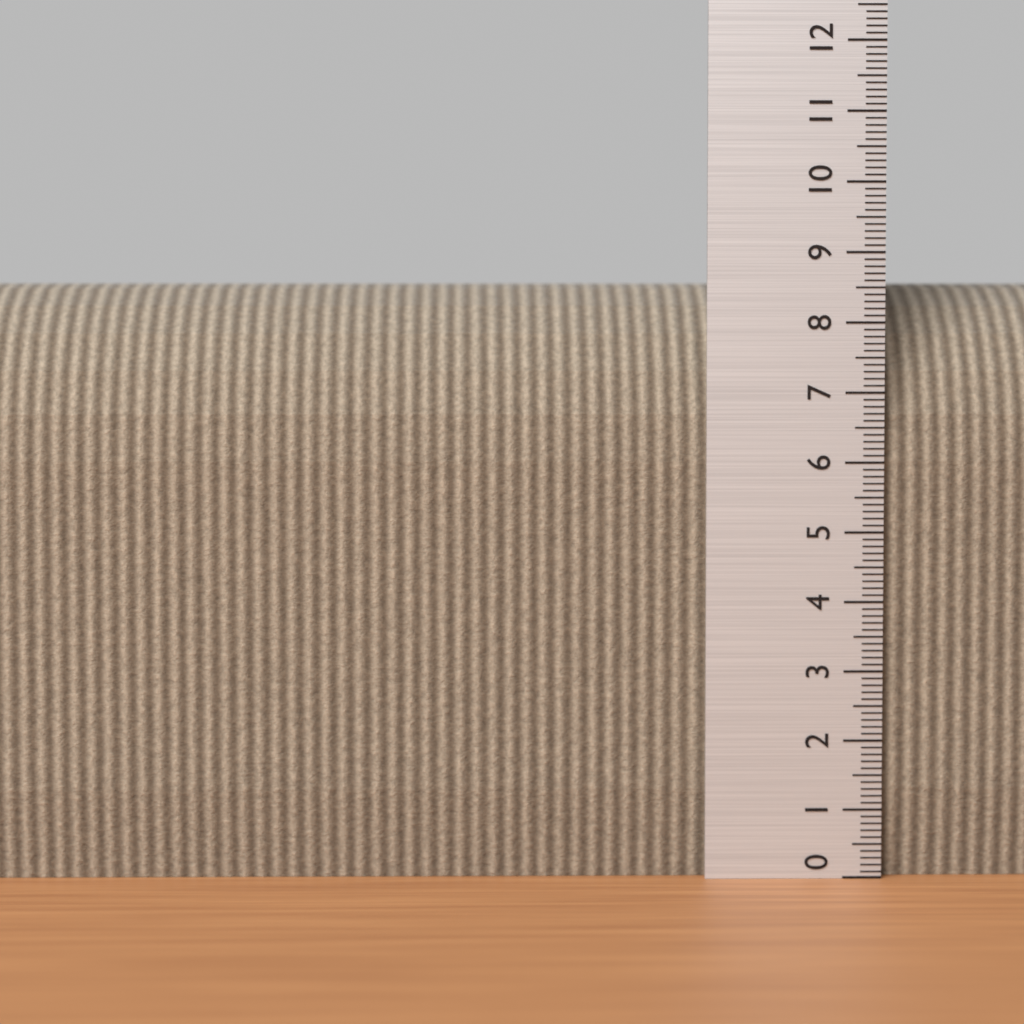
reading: 8.6 (no unit)
